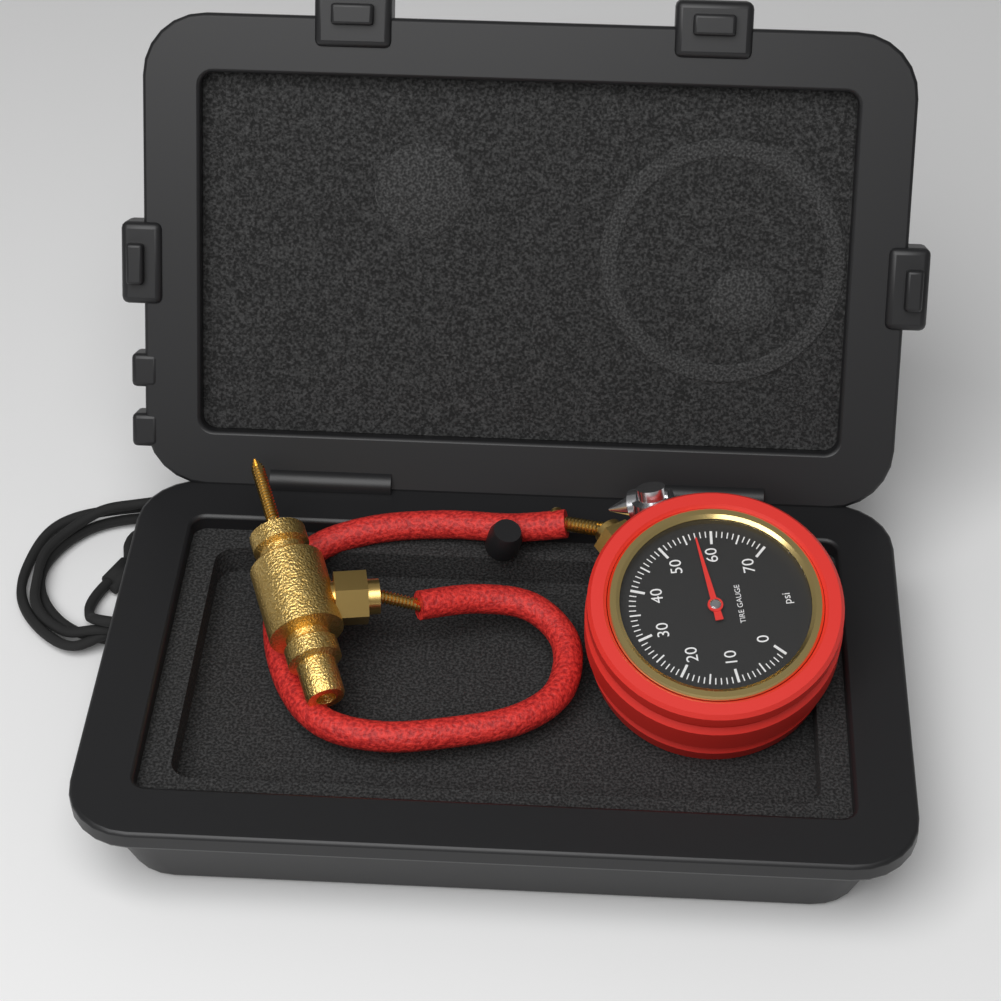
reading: 57 psi
